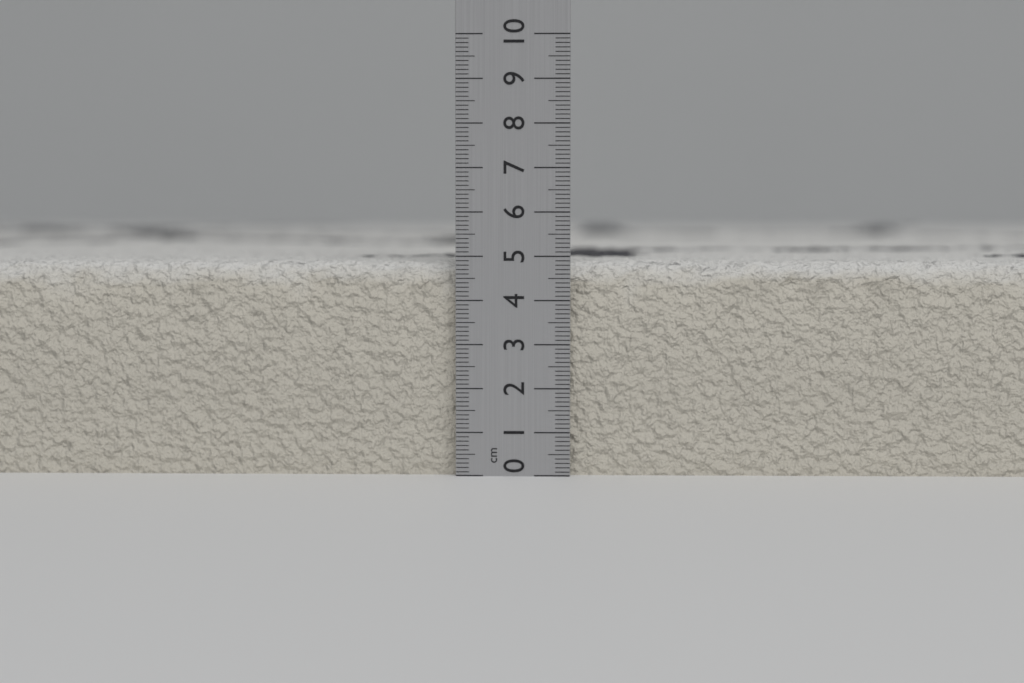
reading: 4.9 cm
